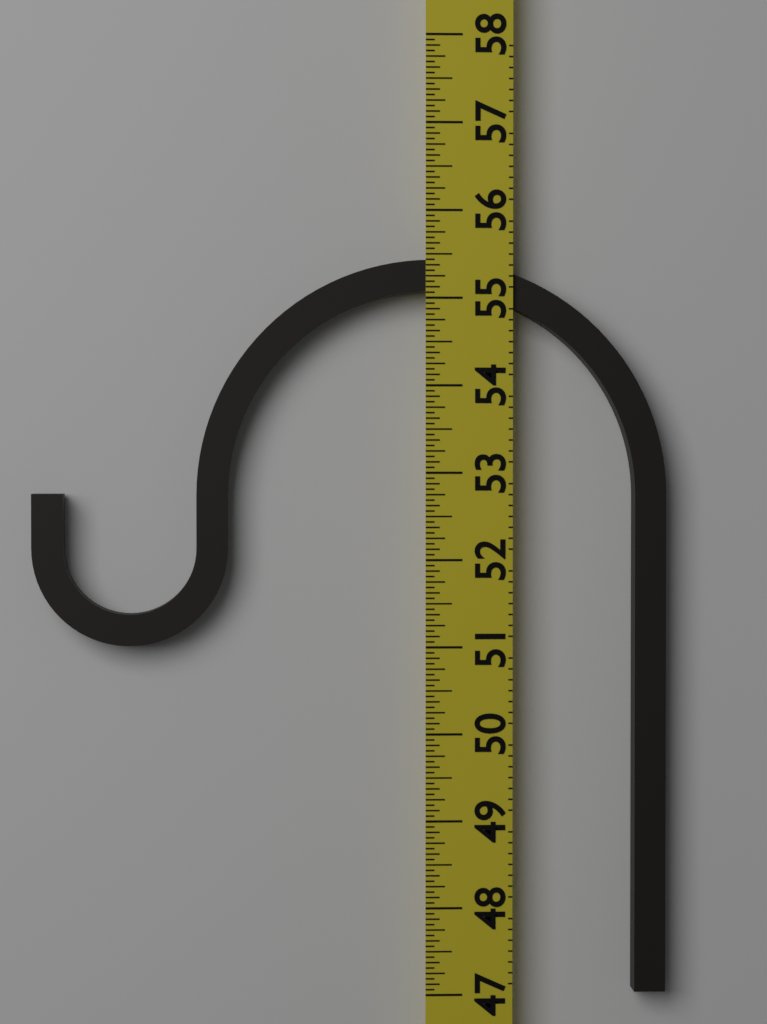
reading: 55.4375 (no unit)
